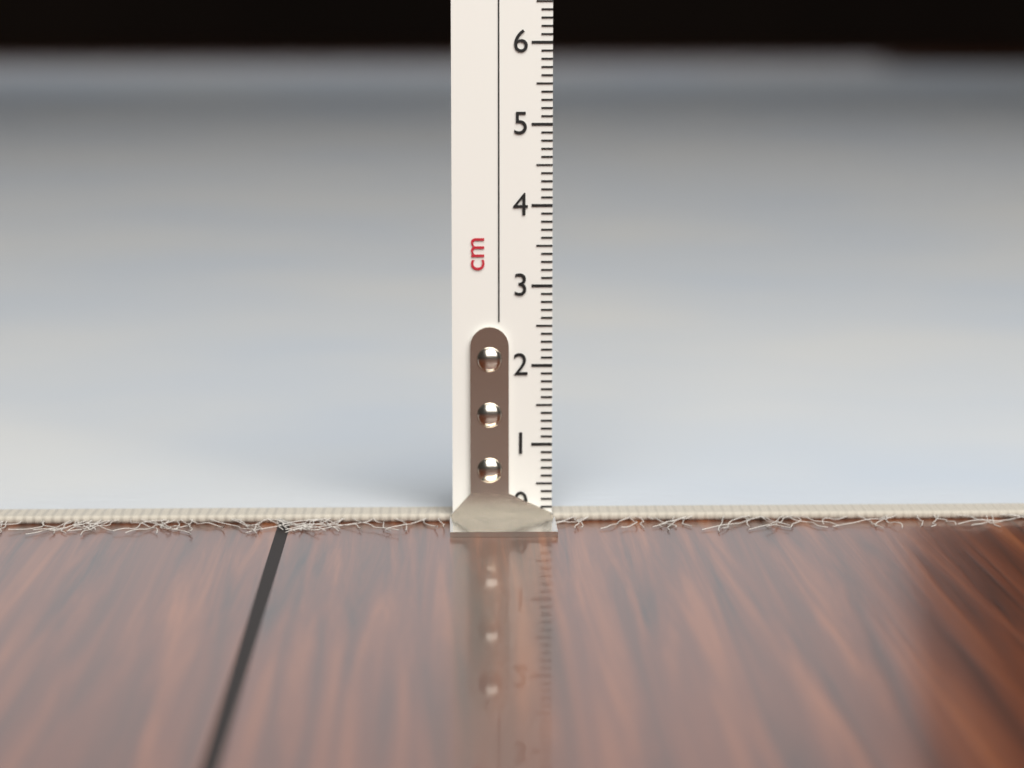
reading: 0.1 cm
